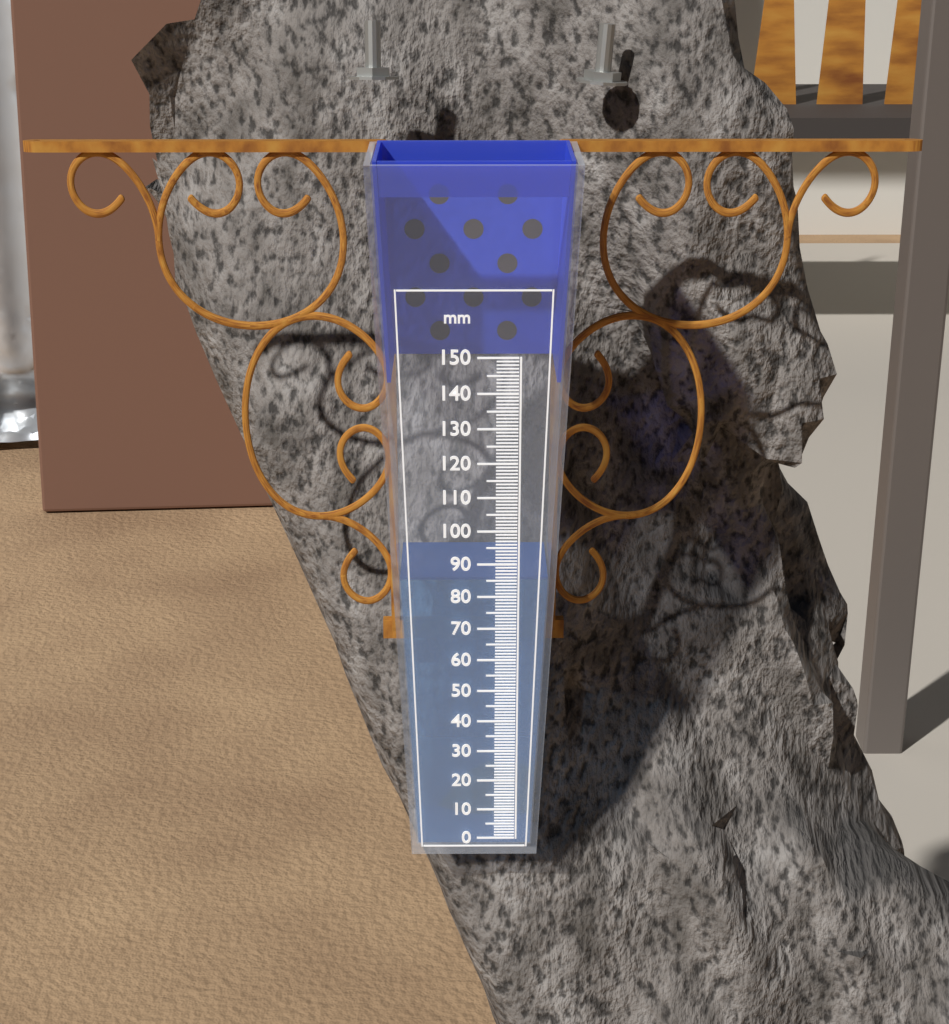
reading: 85 mm
